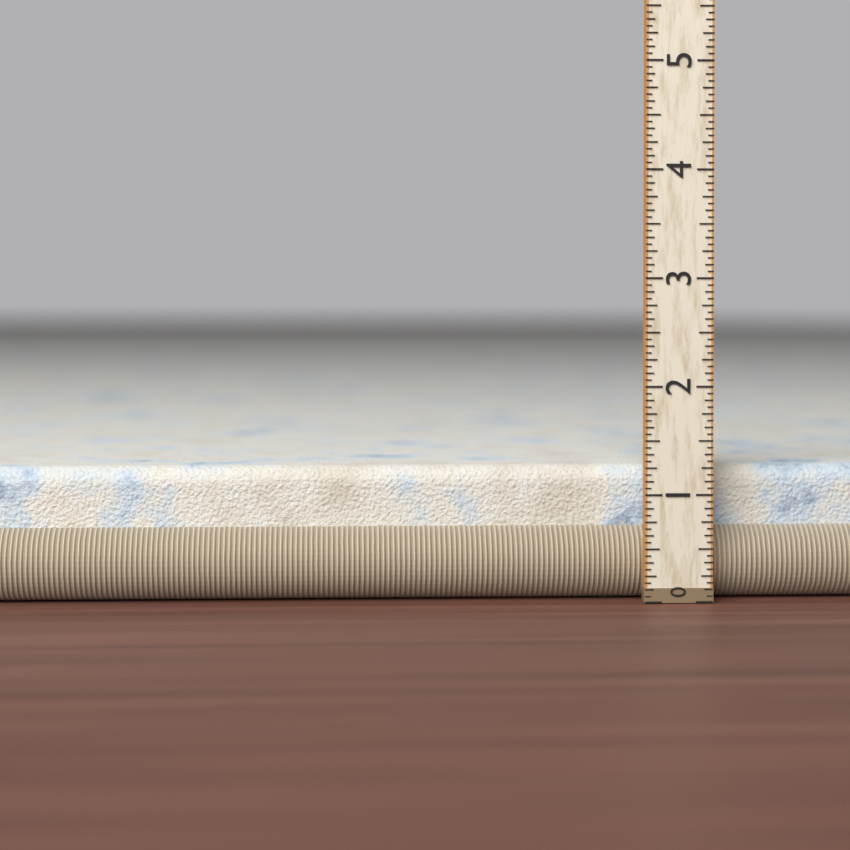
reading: 1.2500 (no unit)
